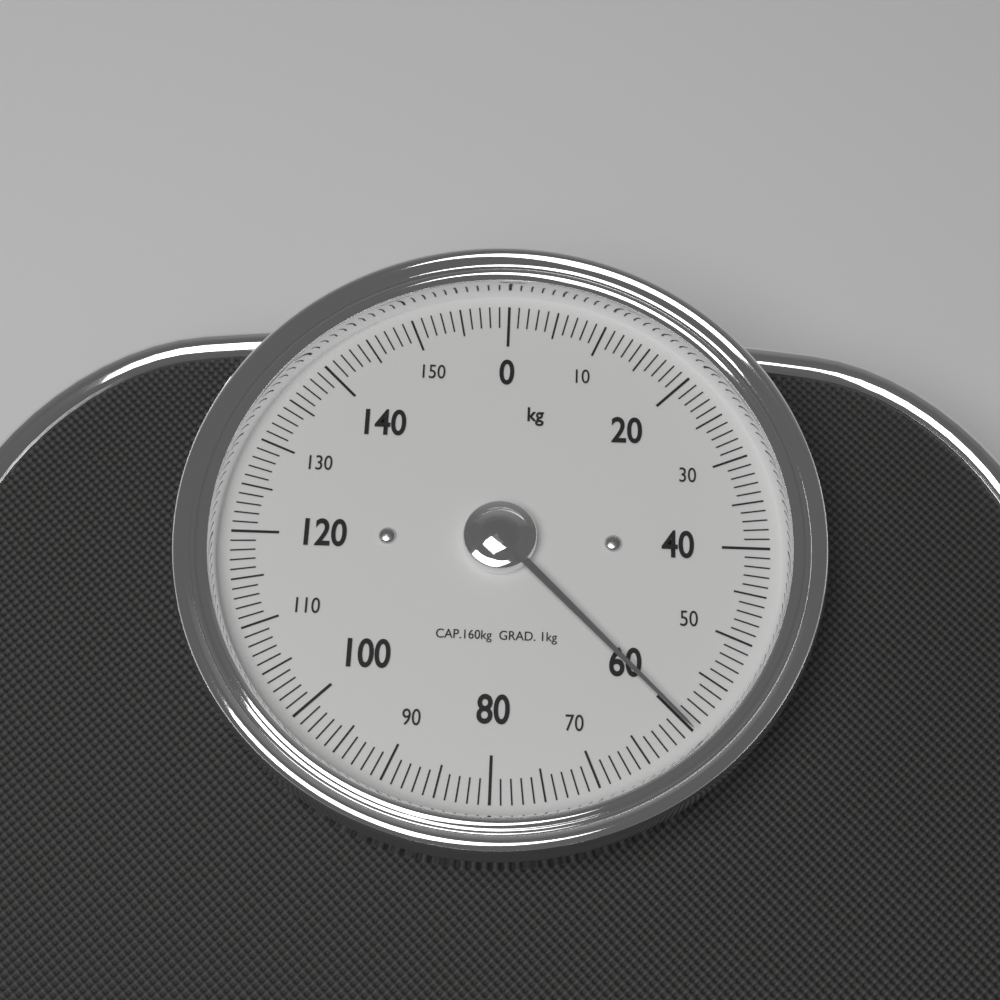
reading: 60 kg
